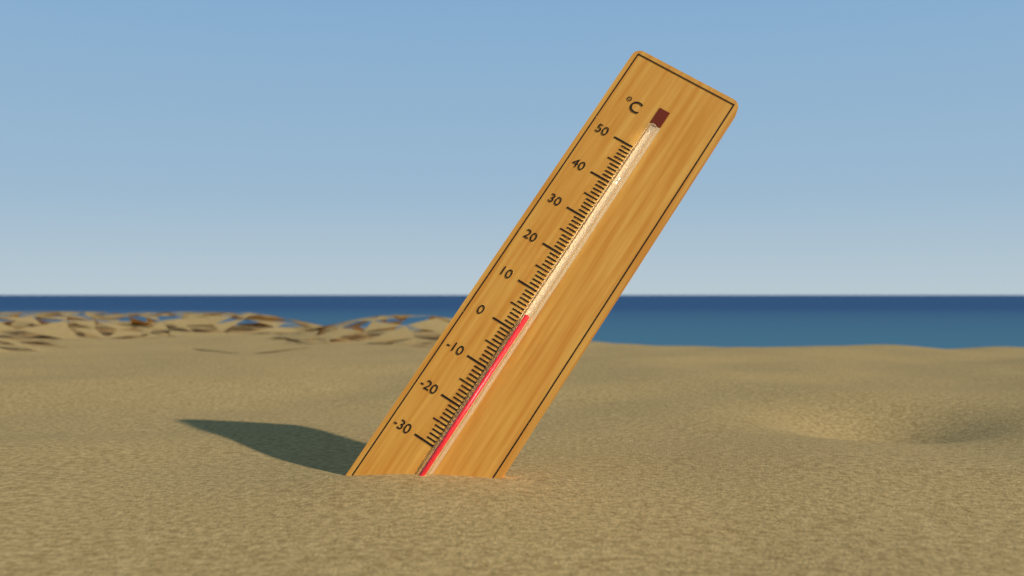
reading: 4 °C
